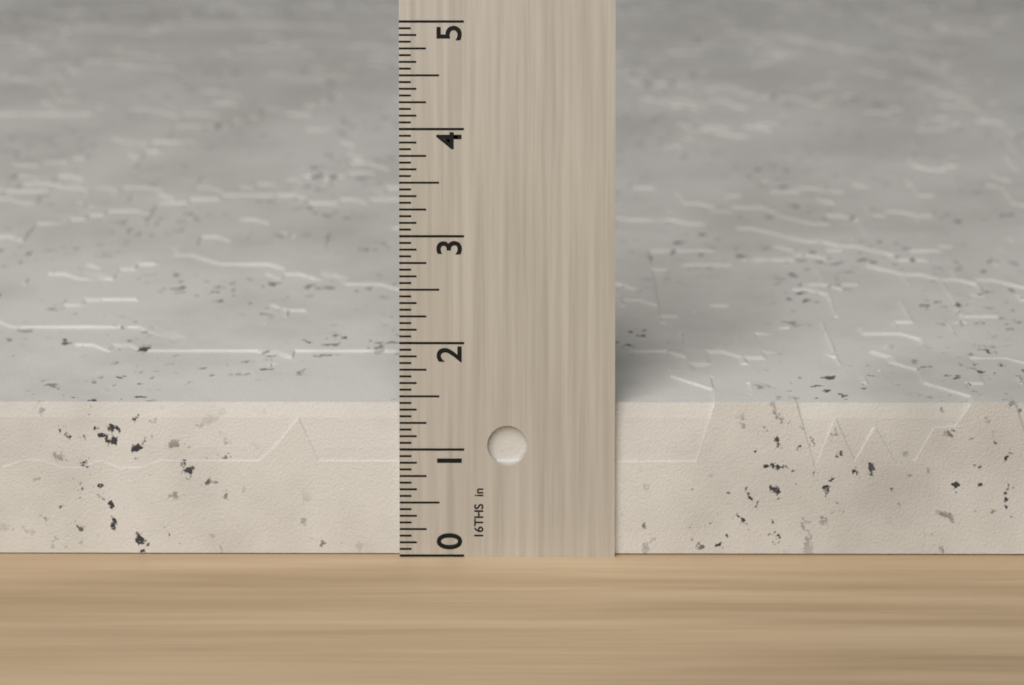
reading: 1.4375 in
